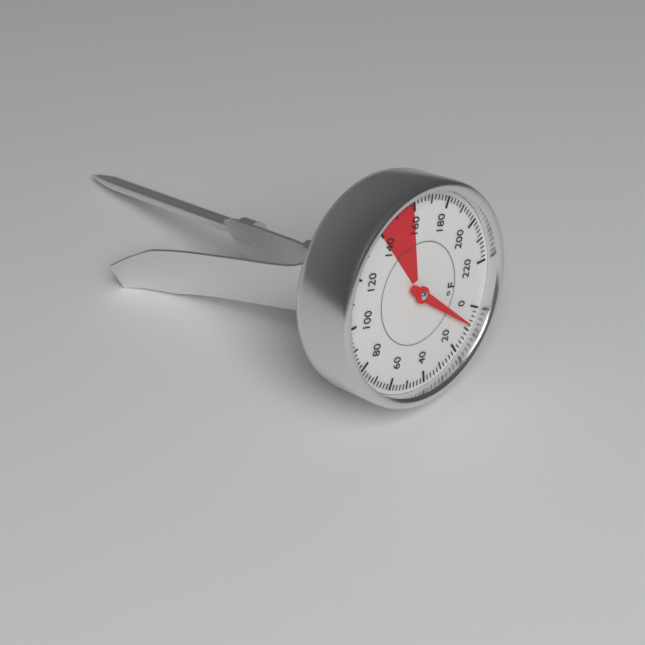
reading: 8 °F
